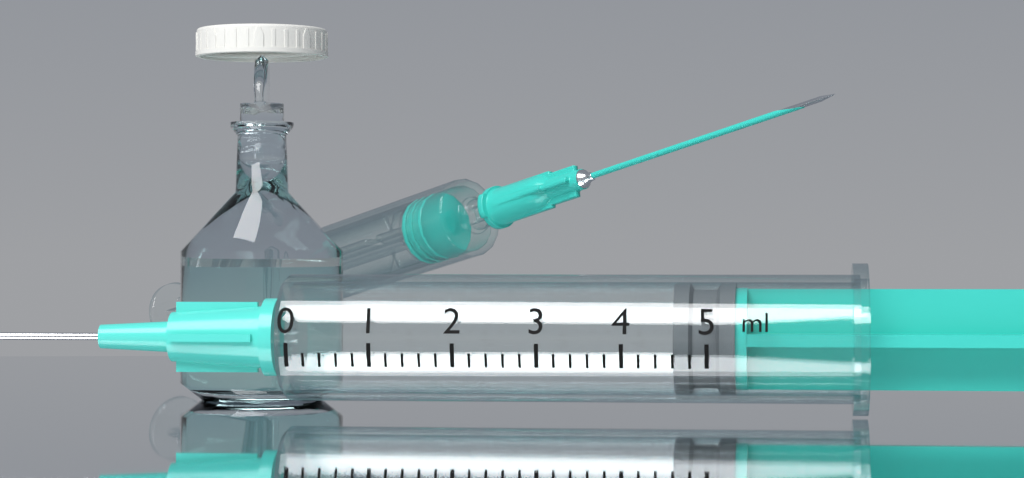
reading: 4.6 ml
